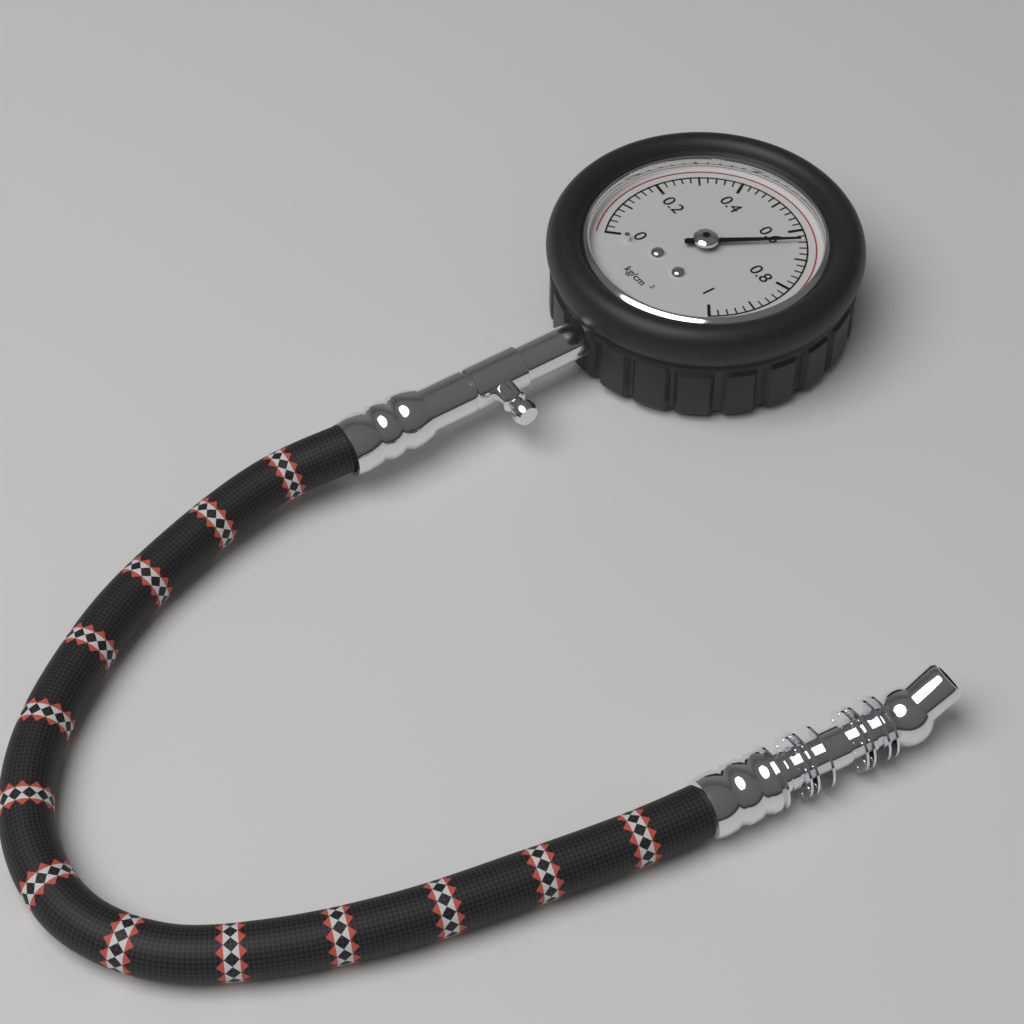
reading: 0.64 kg/cm²
